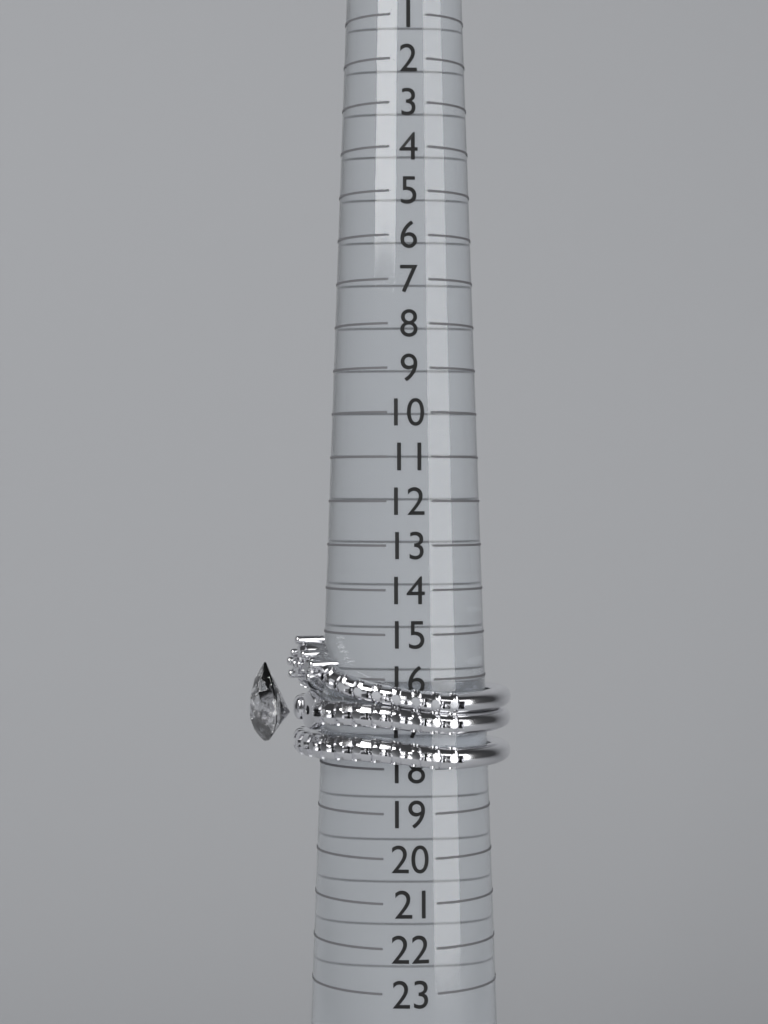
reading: 18 (no unit)
